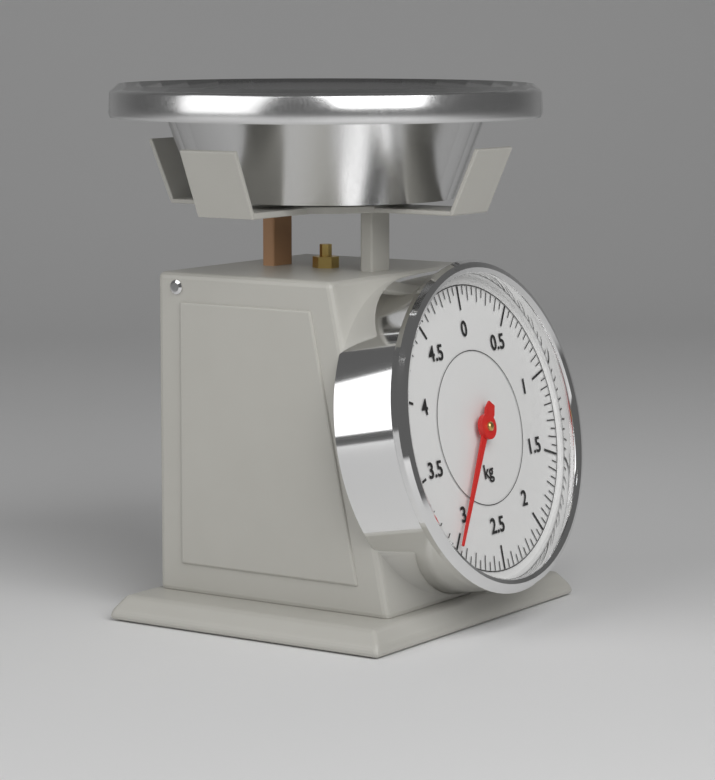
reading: 3.00 kg
